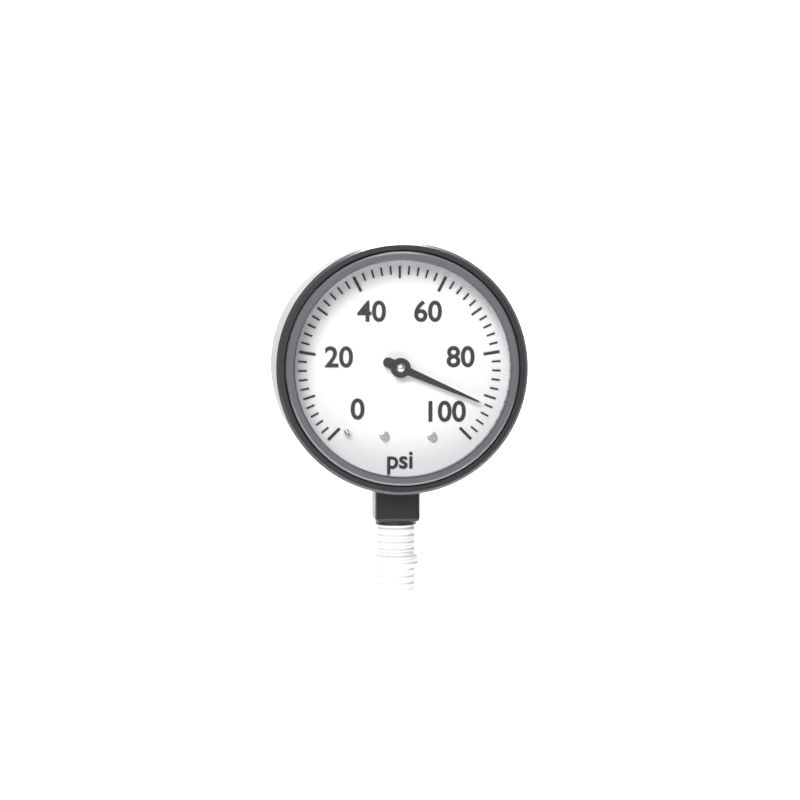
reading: 92 psi
